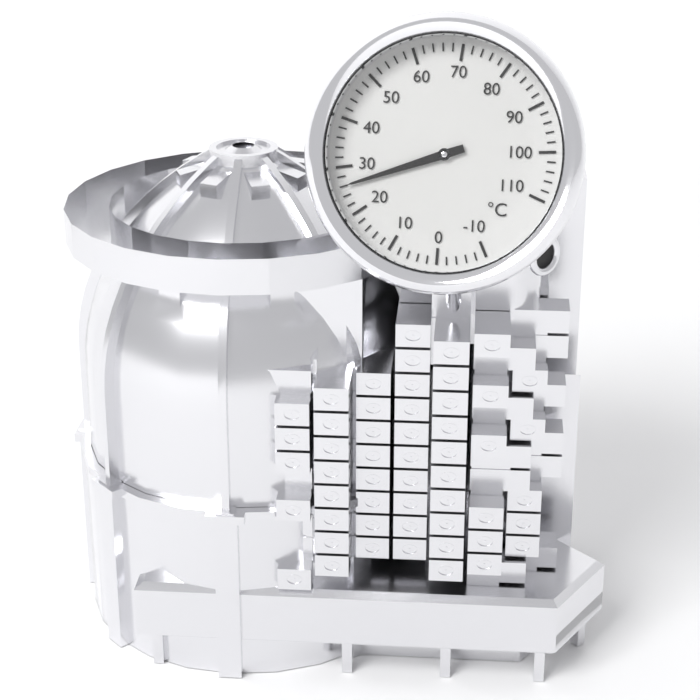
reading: 26 °C
